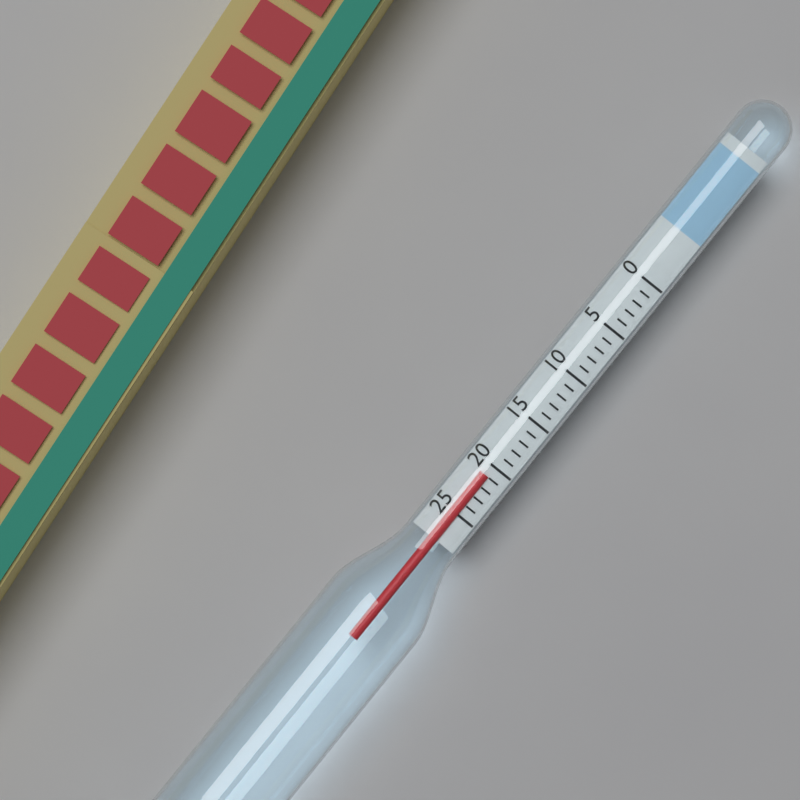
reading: 21 (no unit)
